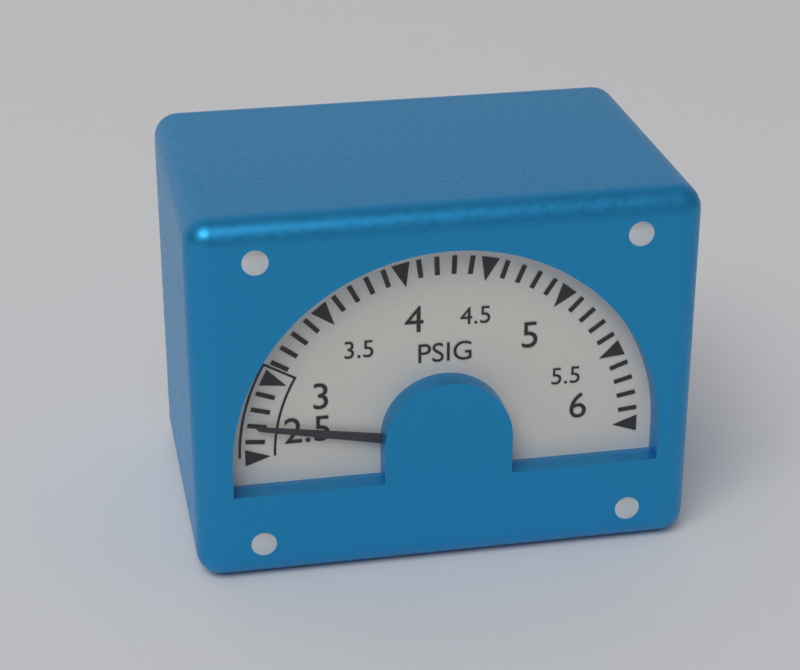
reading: 2.7 PSIG
